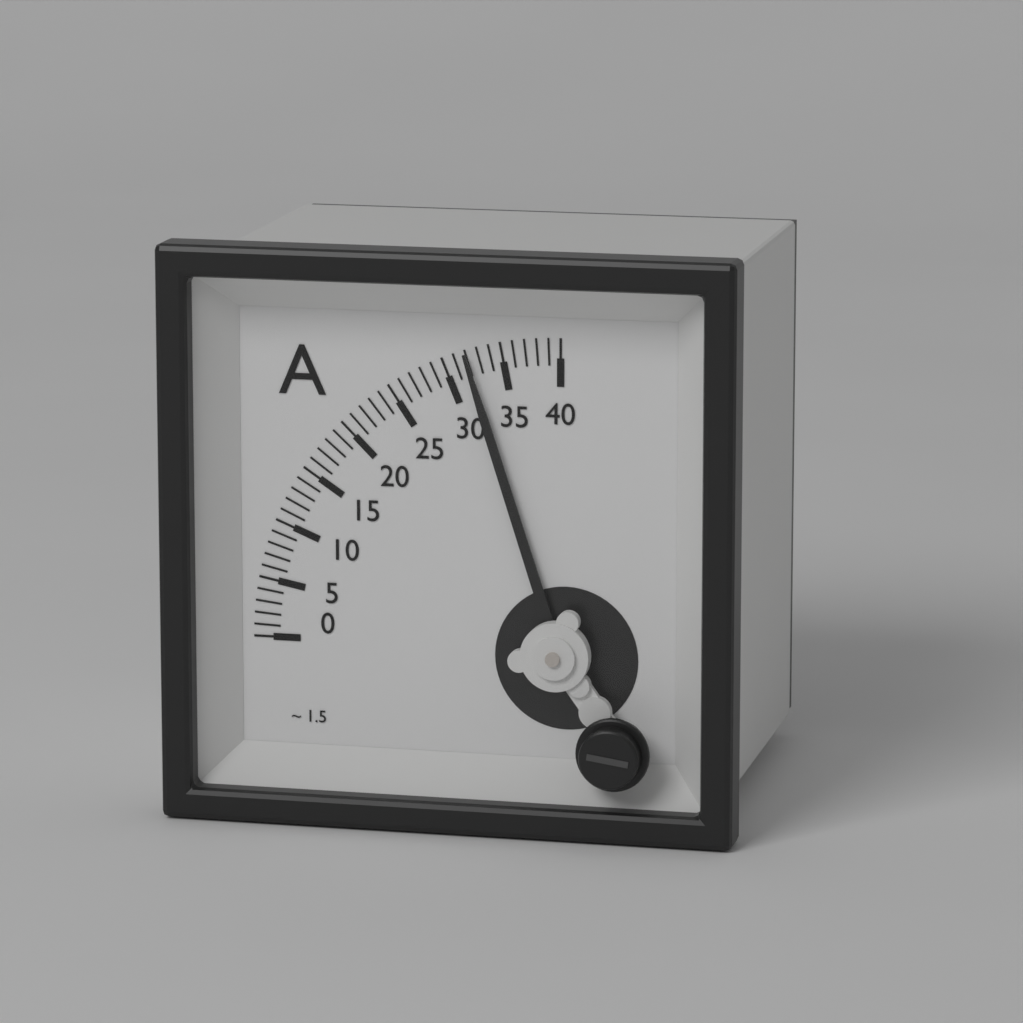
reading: 32 A
